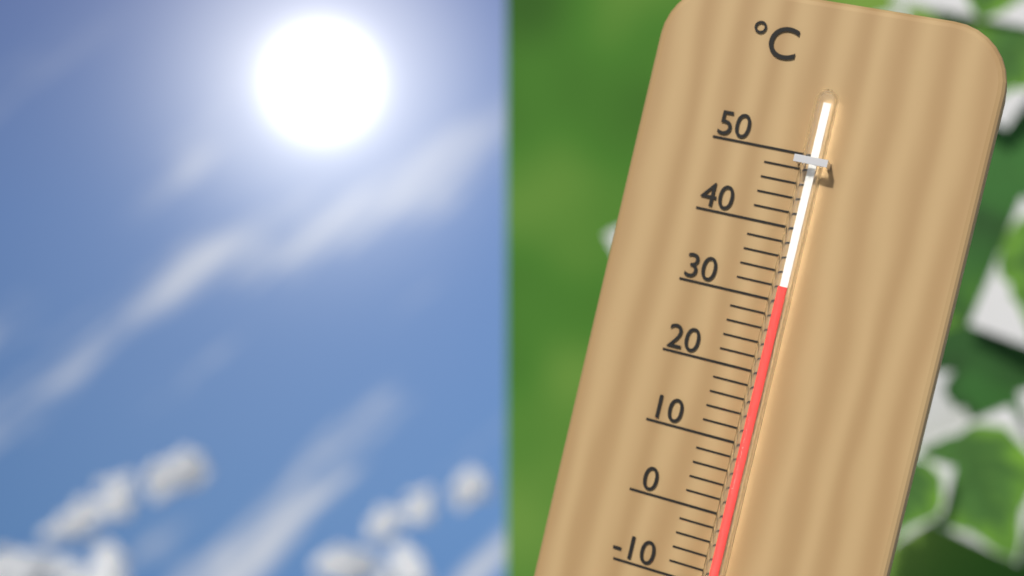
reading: 32 °C
